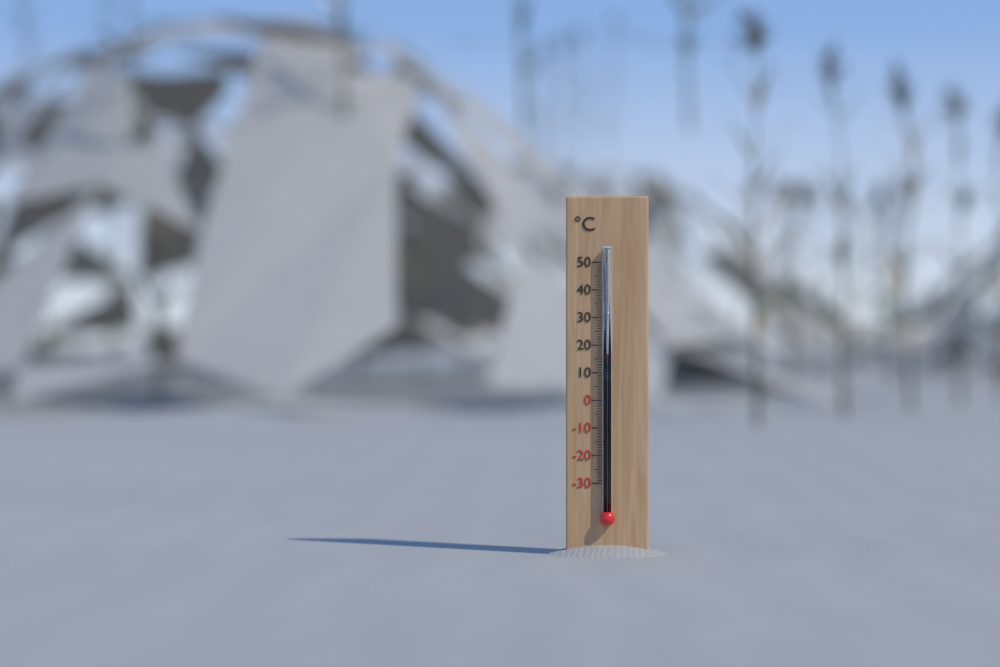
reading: 17 °C
